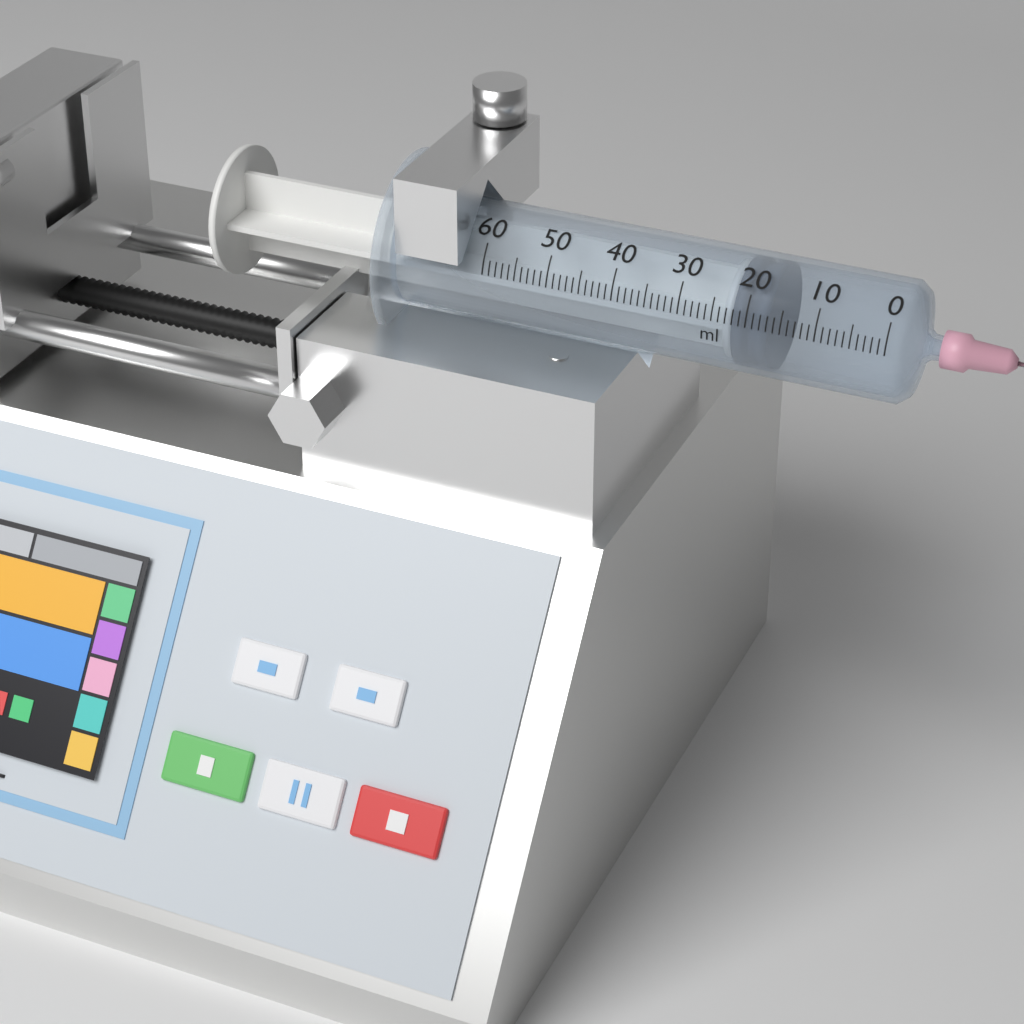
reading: 17 ml
